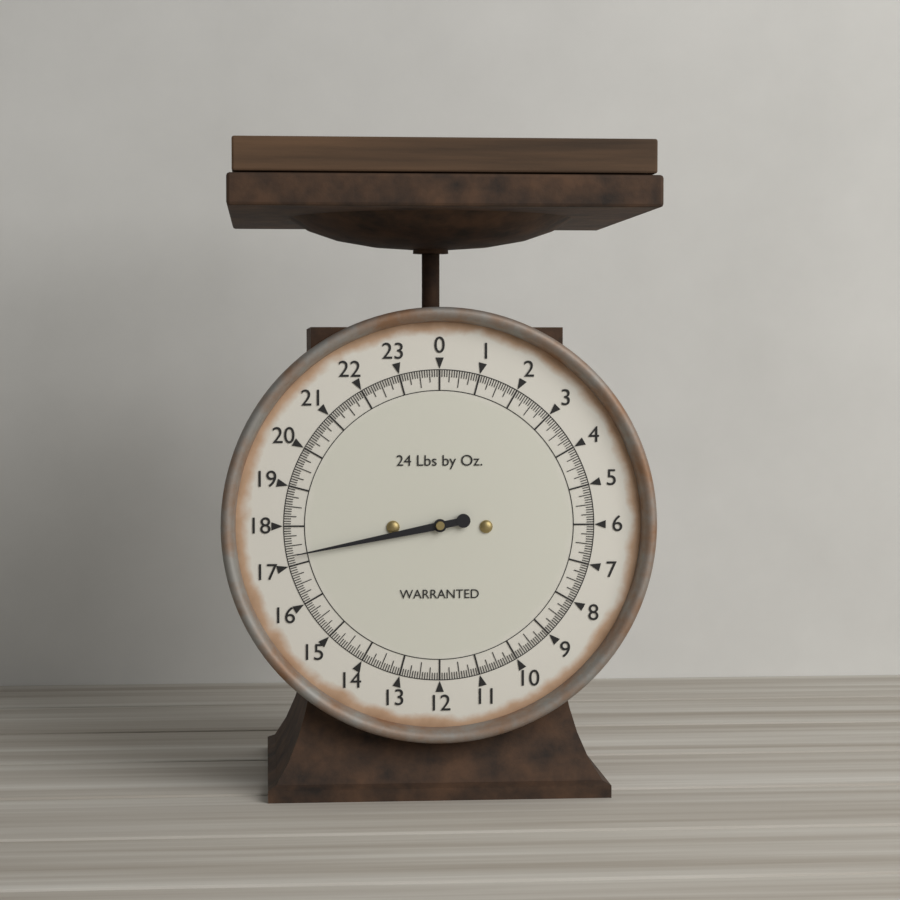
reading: 17.2500 lb
